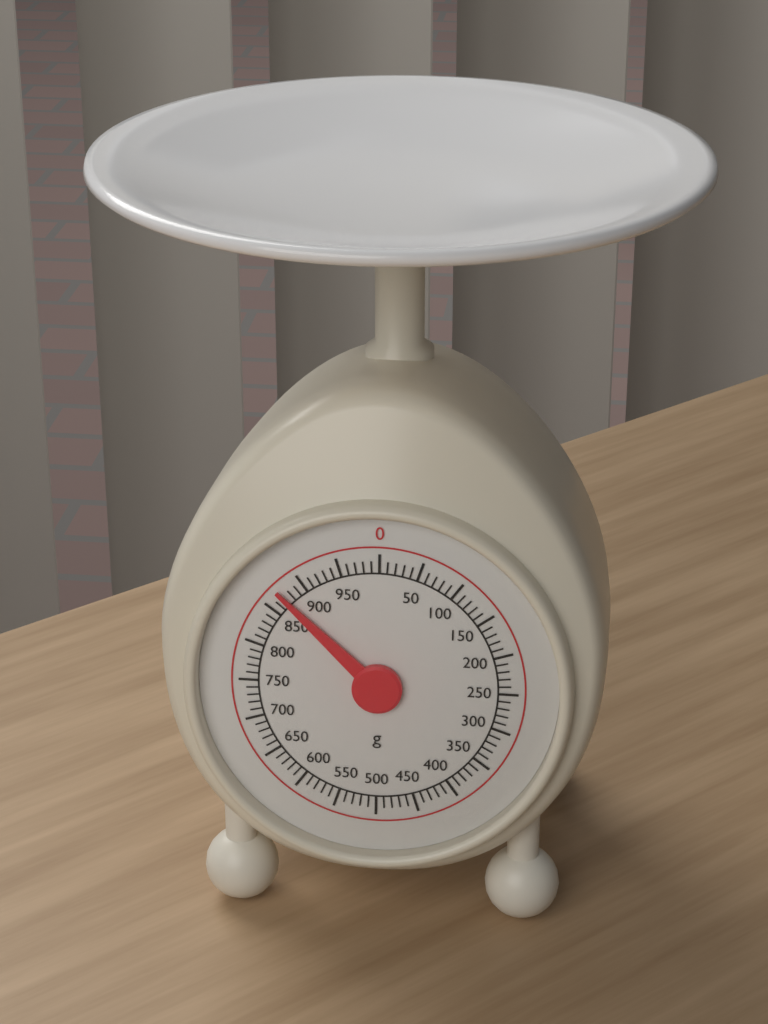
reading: 870 g
